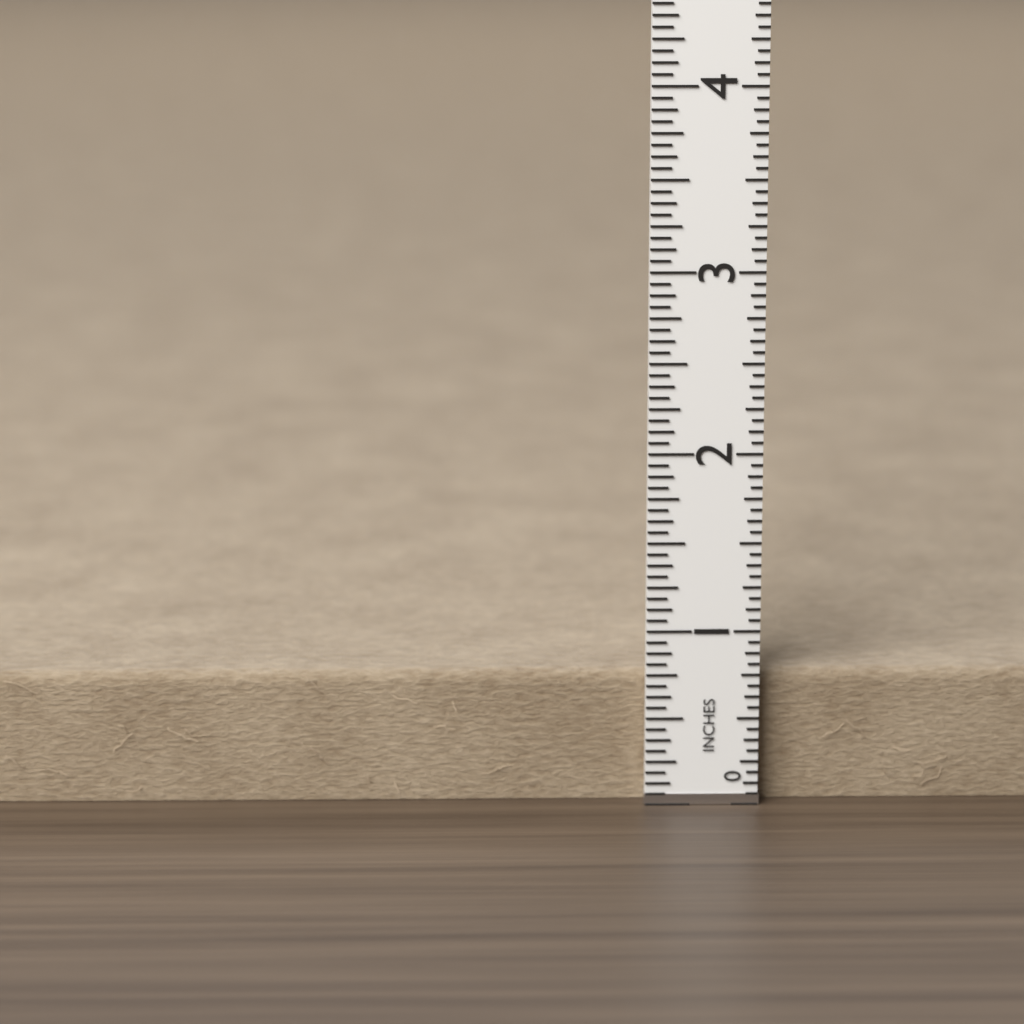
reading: 0.7500 in
